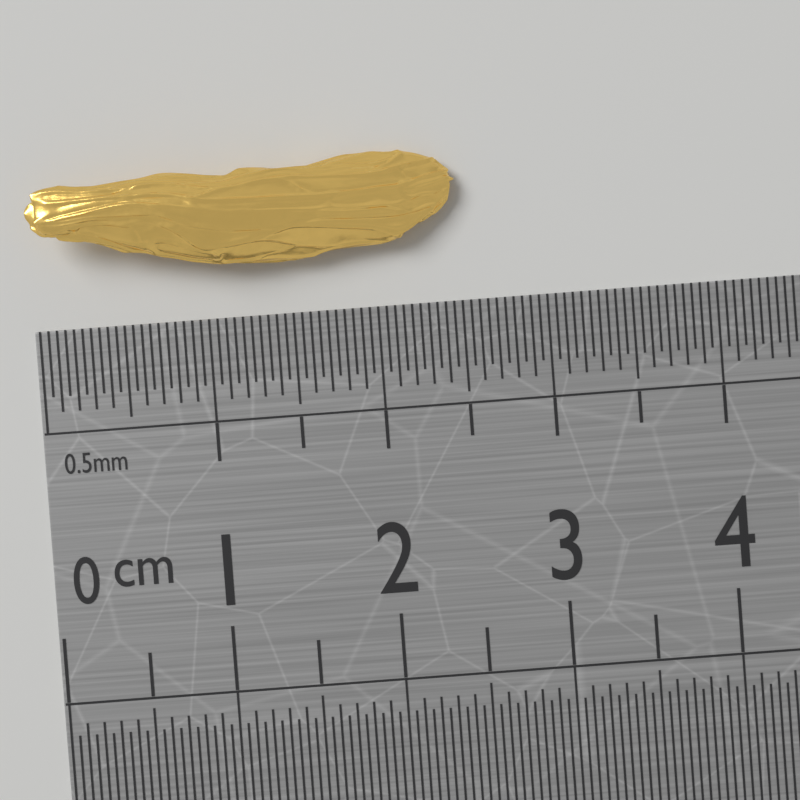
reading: 2.50 cm
